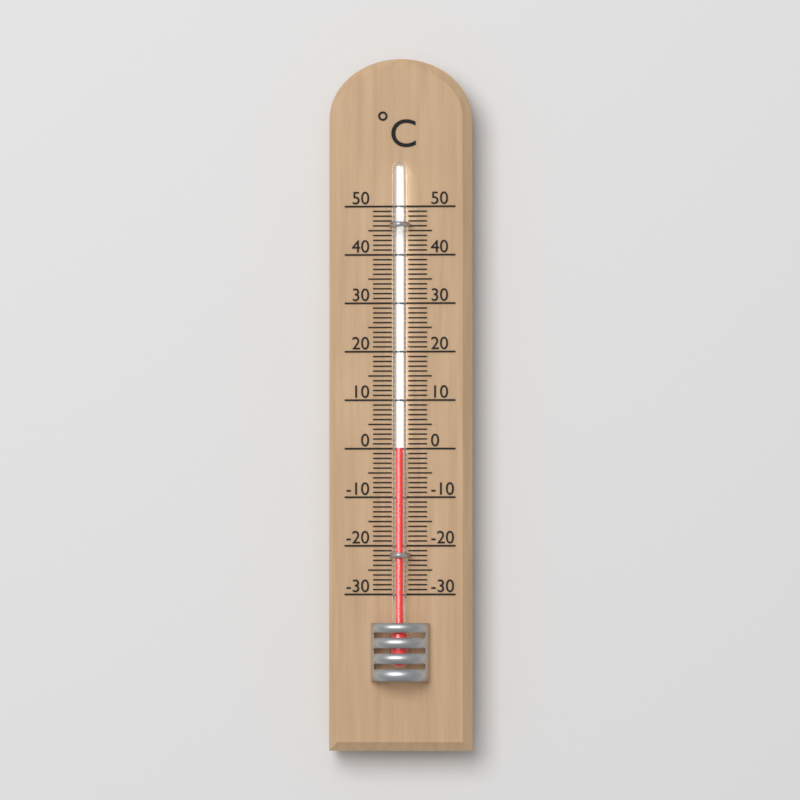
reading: 0 °C
